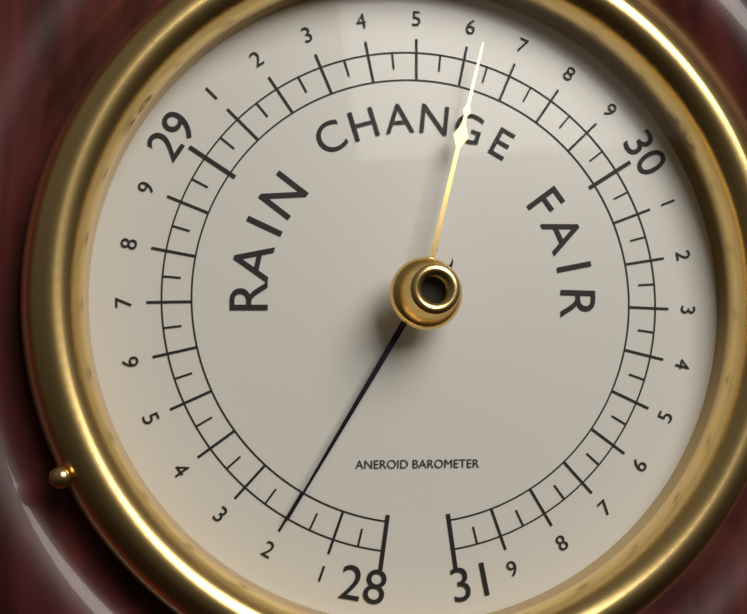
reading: 28.20 (no unit)
